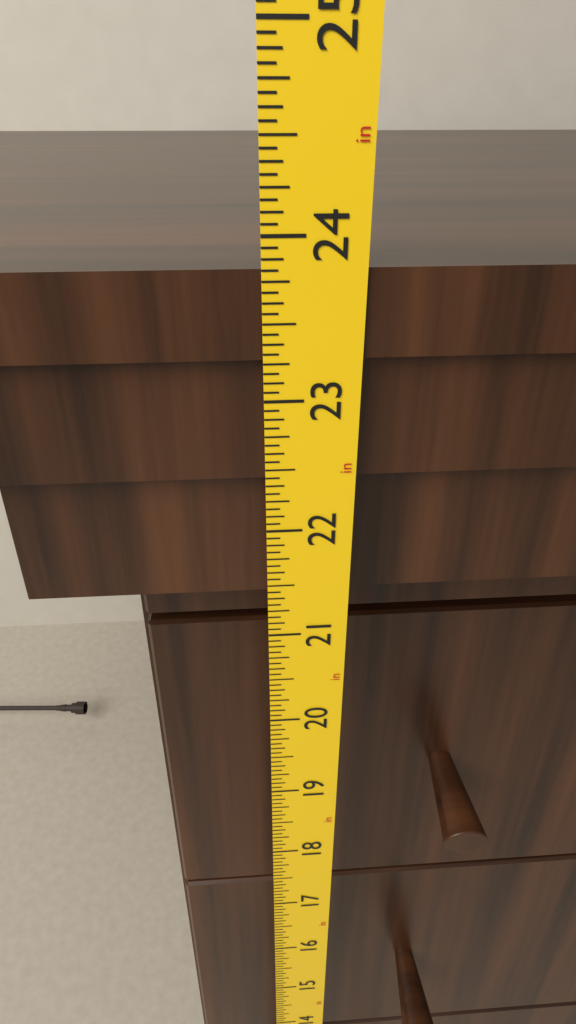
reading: 23.8125 in
